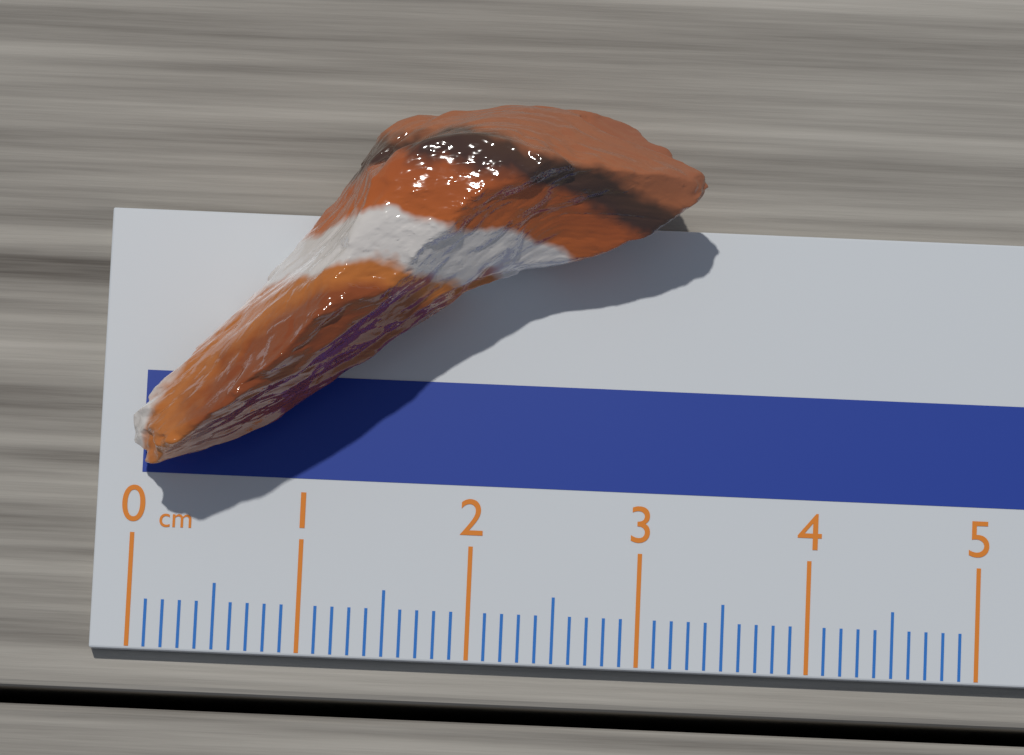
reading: 3.3 cm
